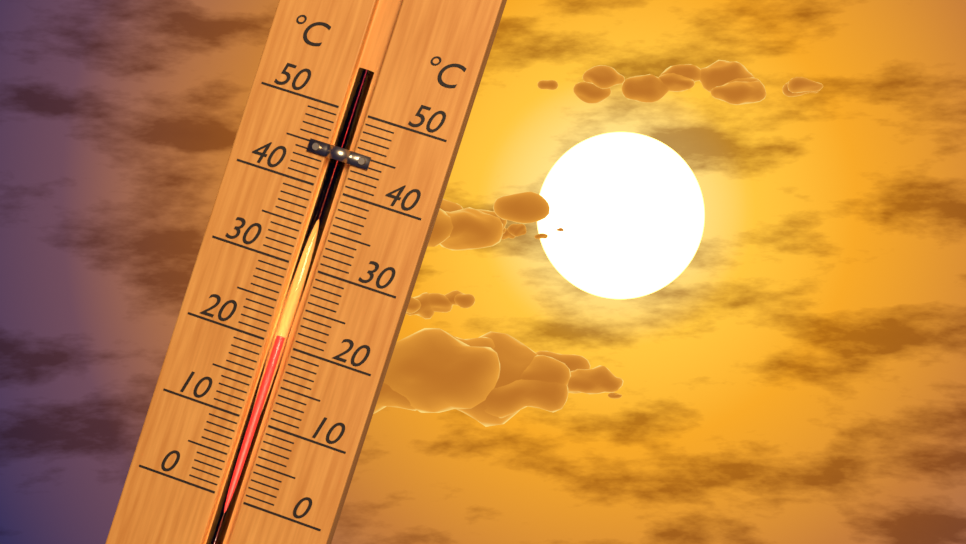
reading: 21 °C
